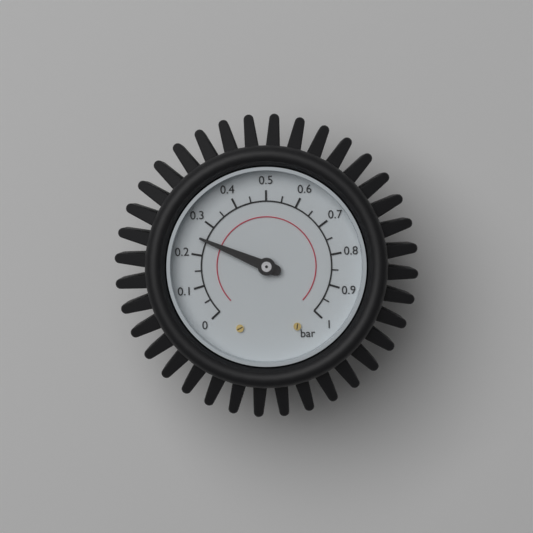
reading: 0.25 bar
